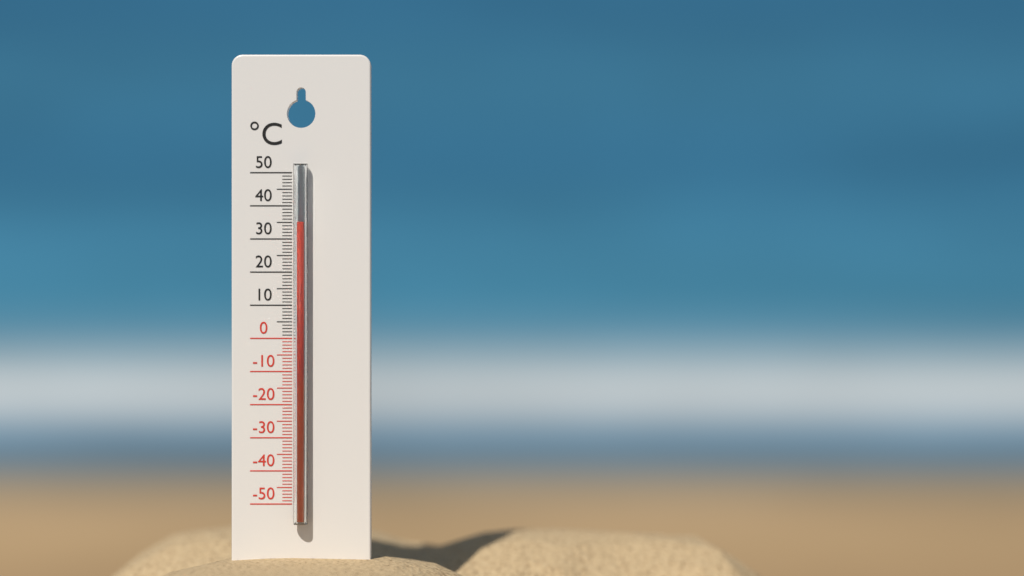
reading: 35 °C
